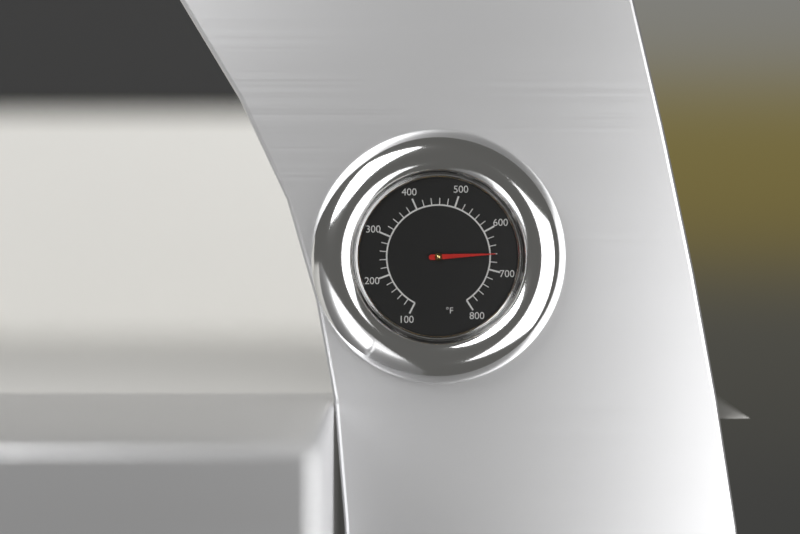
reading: 660 °F
